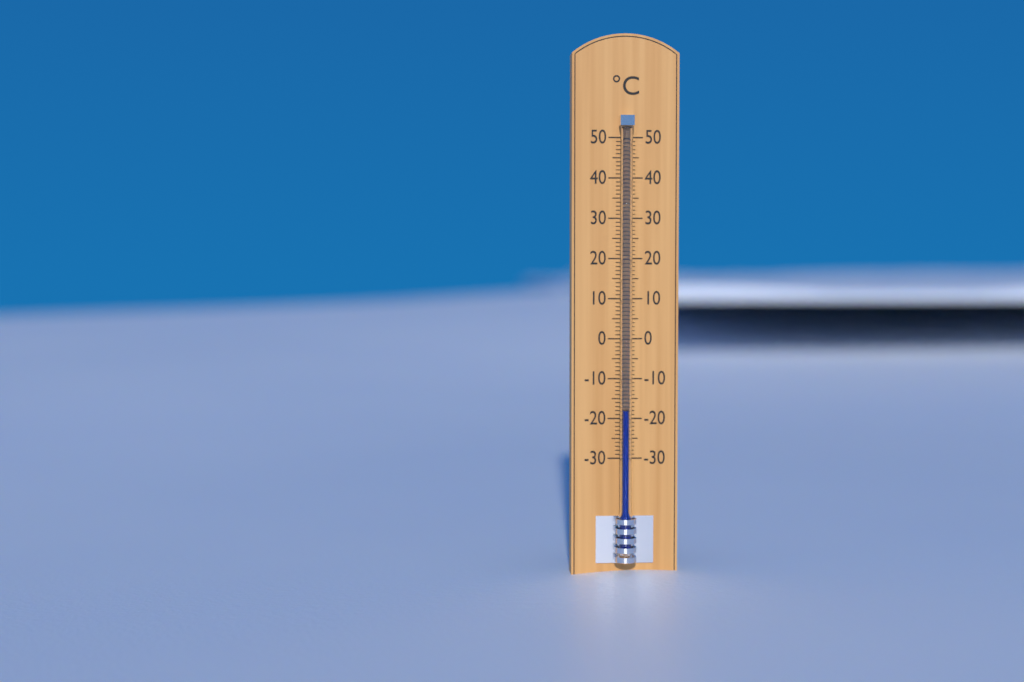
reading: -18 °C
